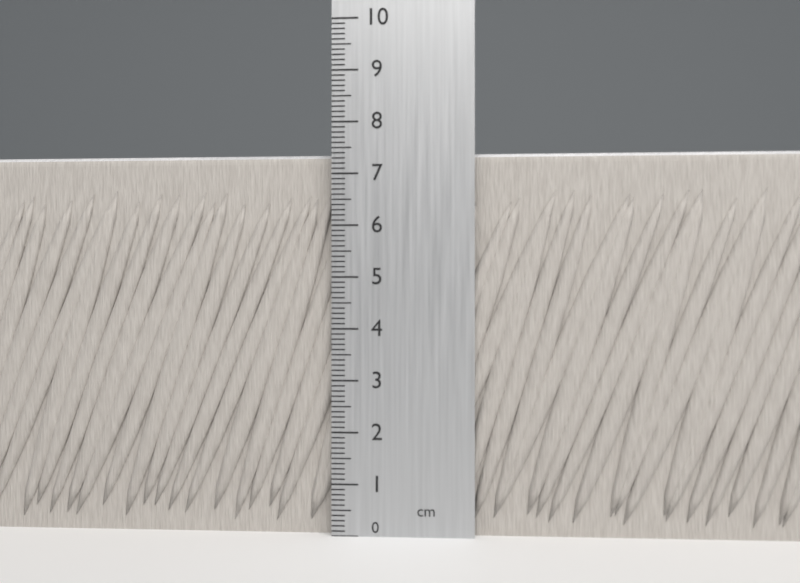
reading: 7.4 cm
